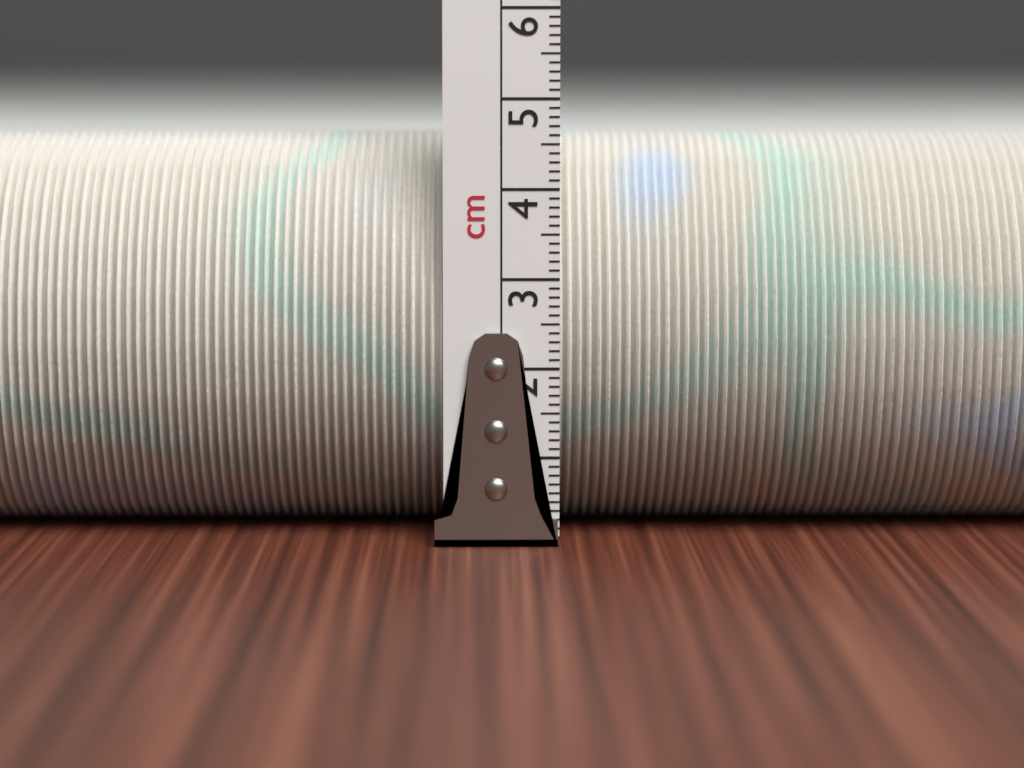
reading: 4.6 cm
